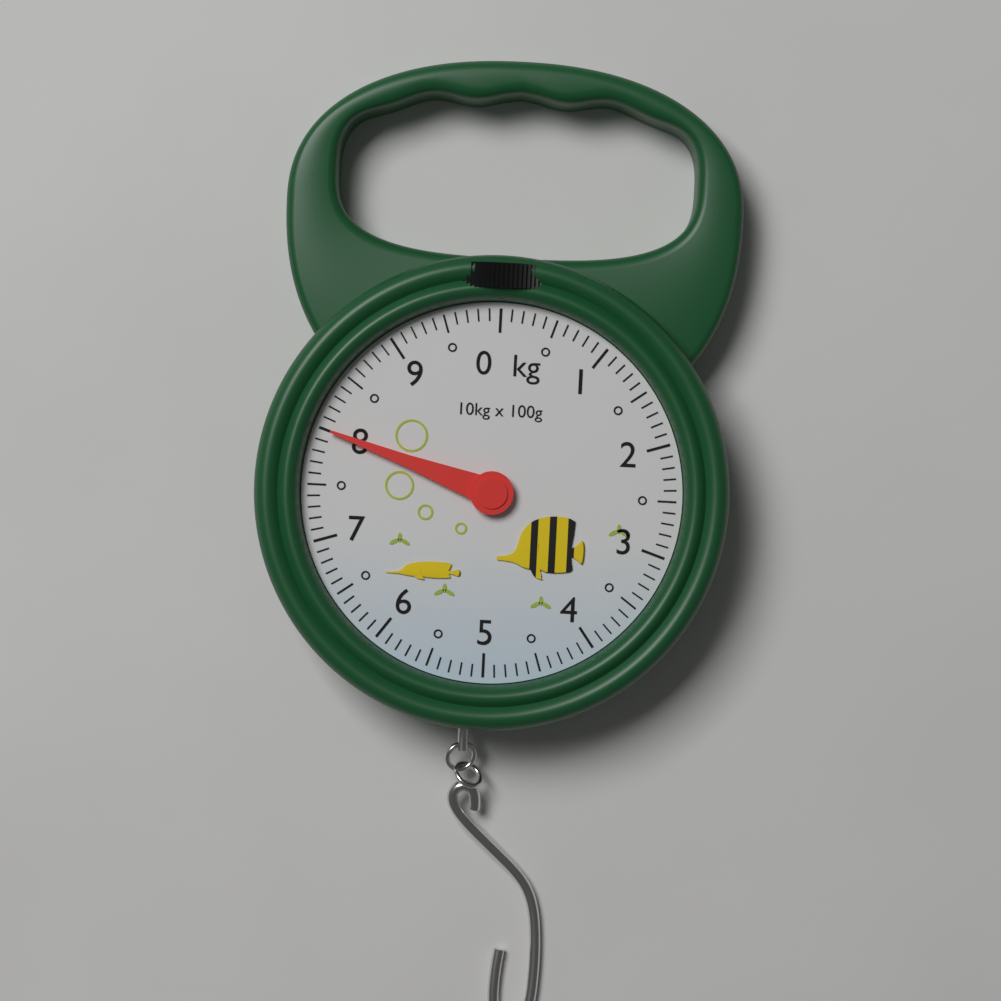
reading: 8.0 kg
